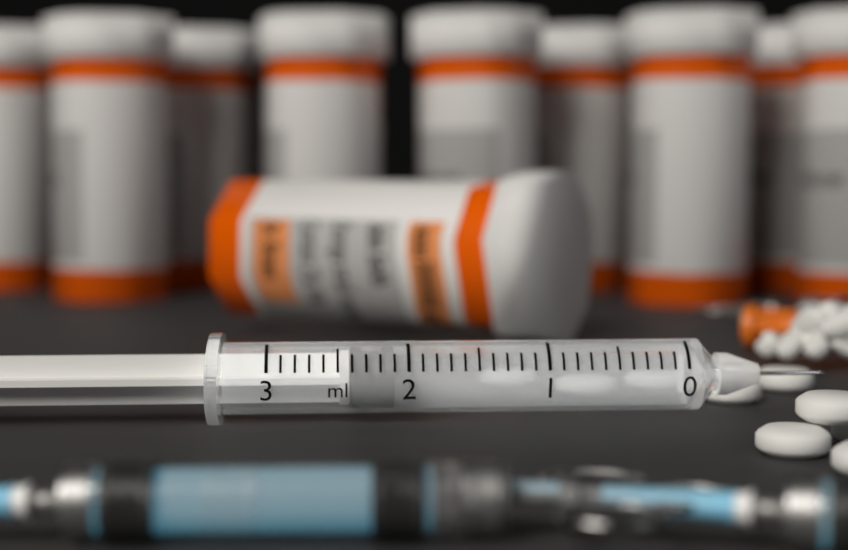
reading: 2.1 ml
